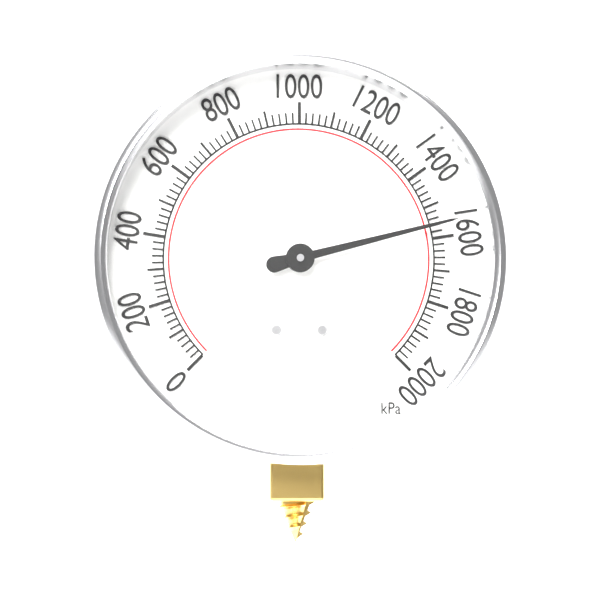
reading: 1560 kPa
